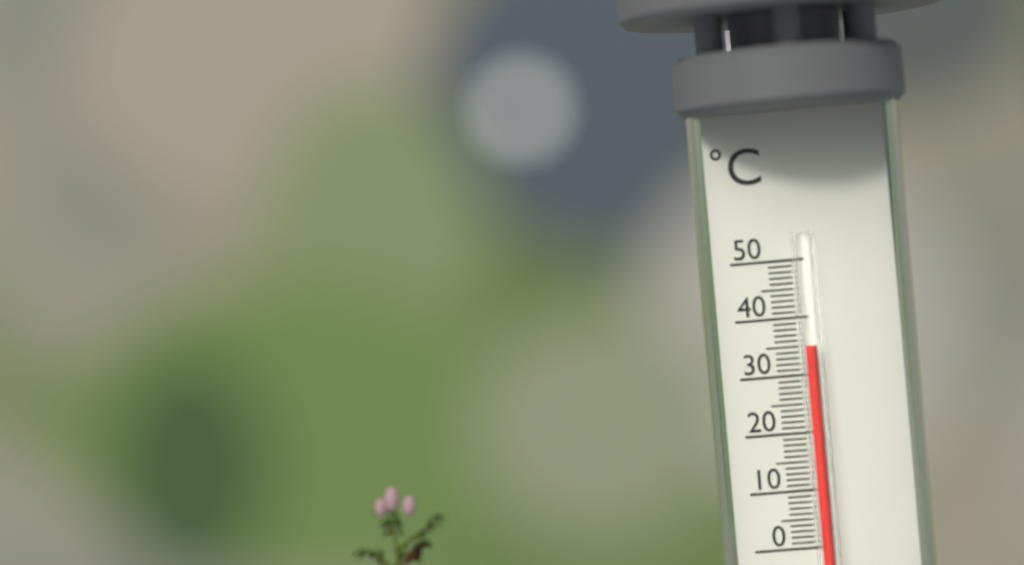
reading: 35 °C
